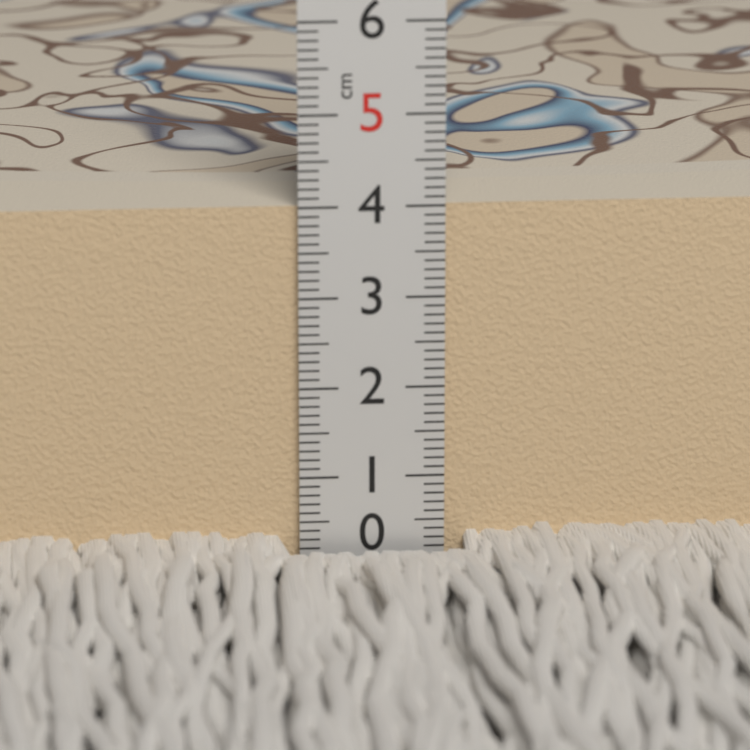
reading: 4.0 cm
